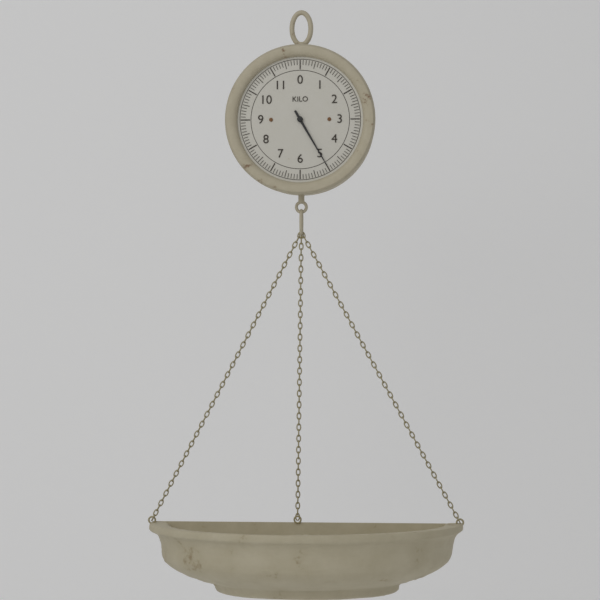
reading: 5.0 kg
